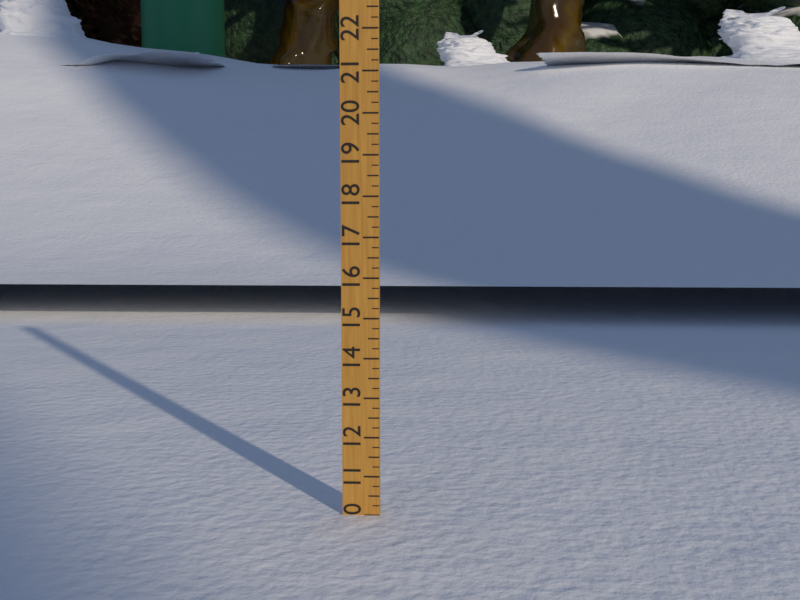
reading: 10.00 (no unit)
